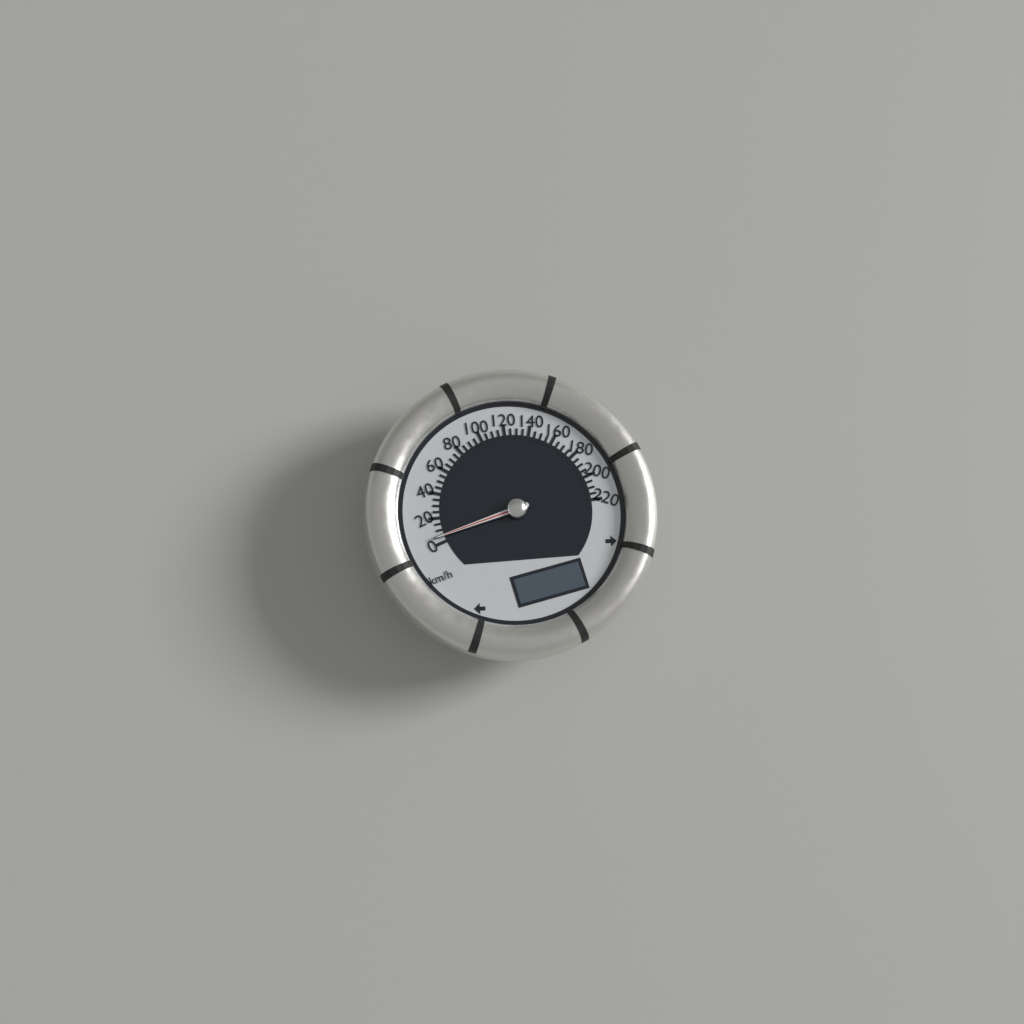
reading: 5 km/h
